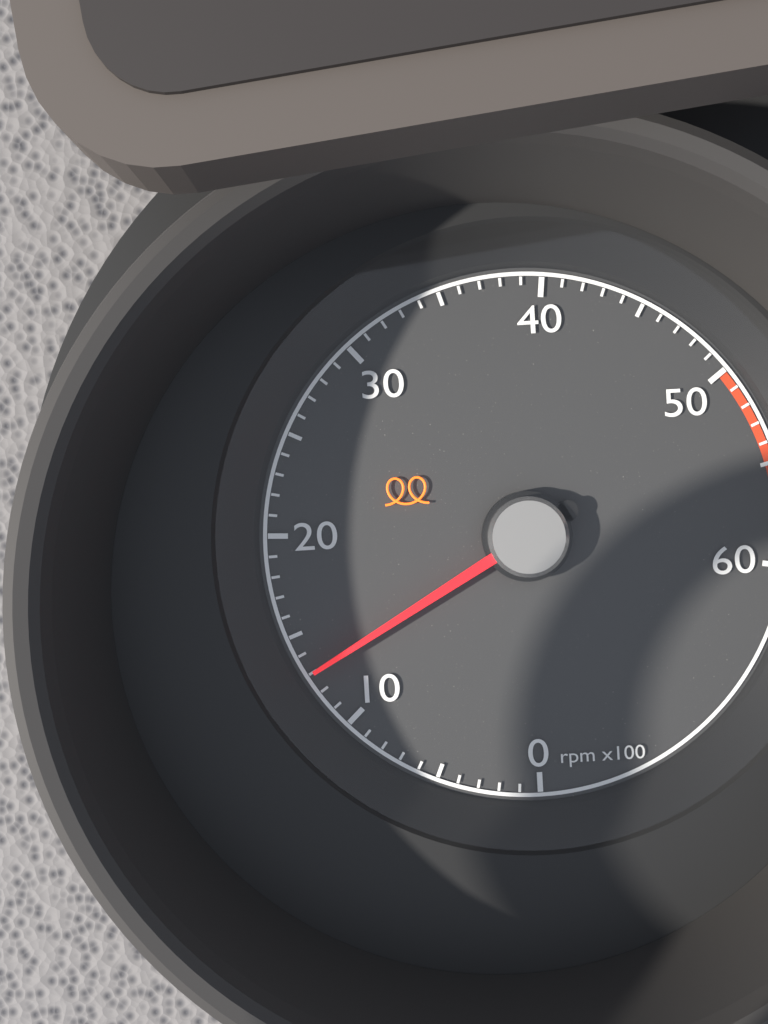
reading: 1300 rpm
